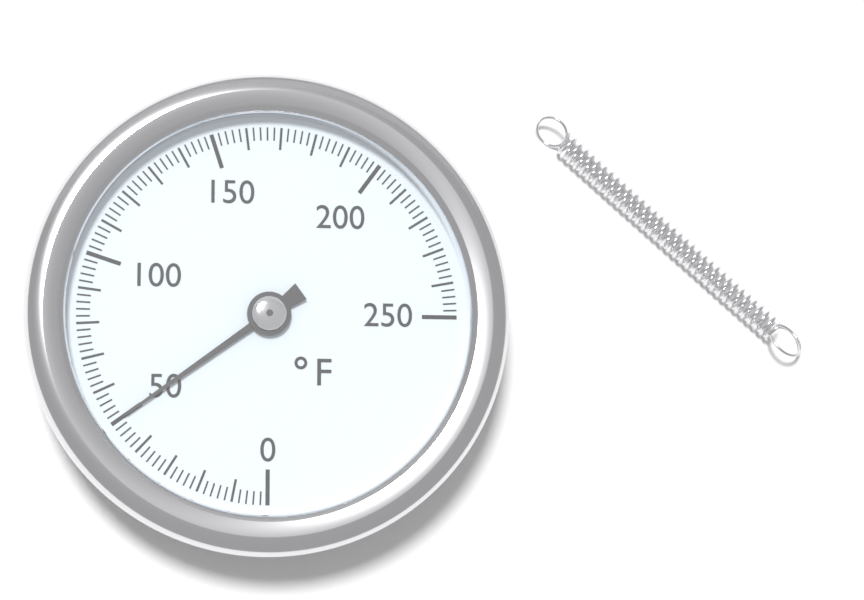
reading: 50 °F
